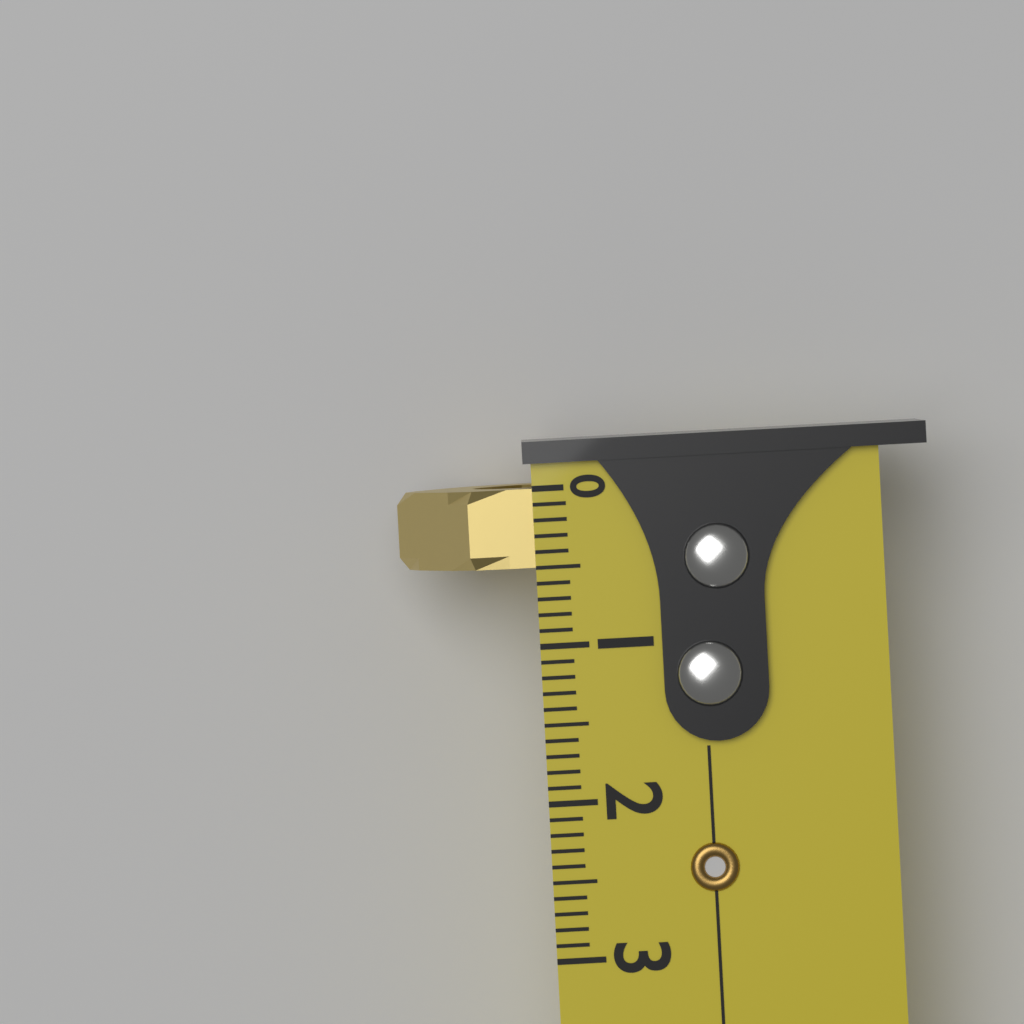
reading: 0.5 (no unit)
